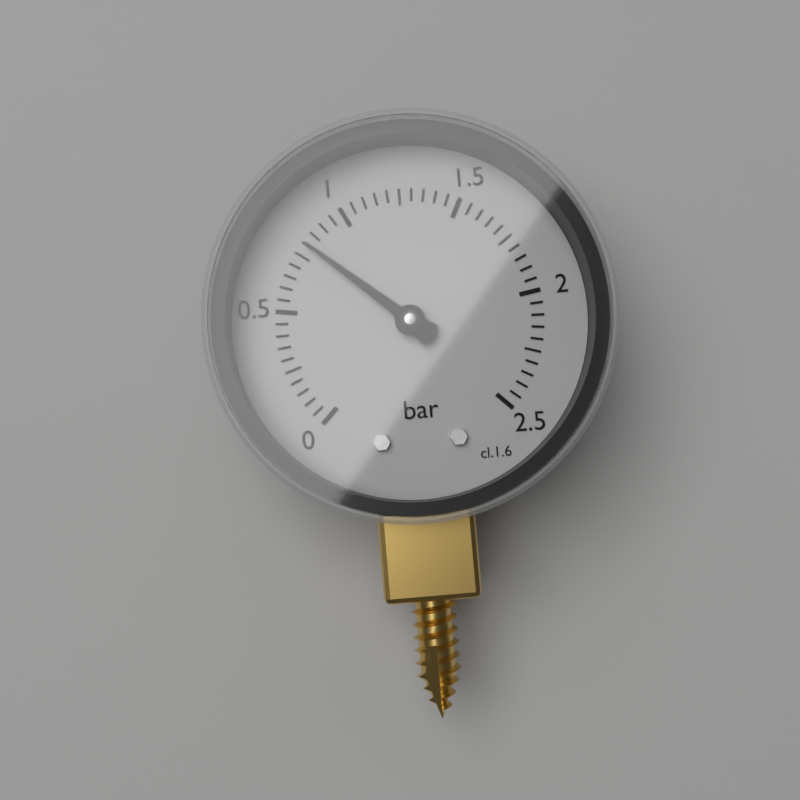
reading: 0.80 bar
